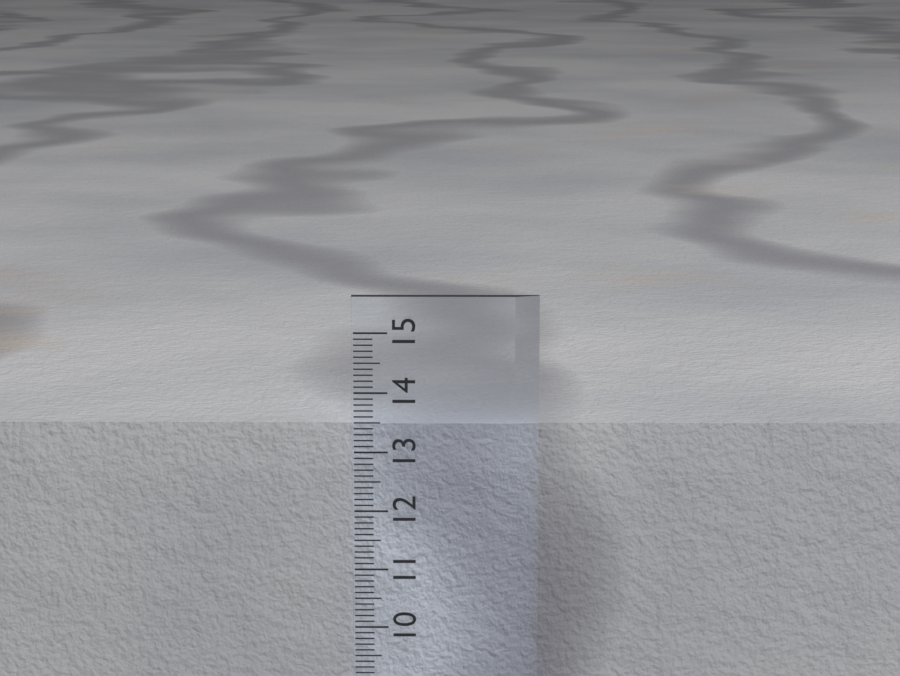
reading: 13.4 cm
